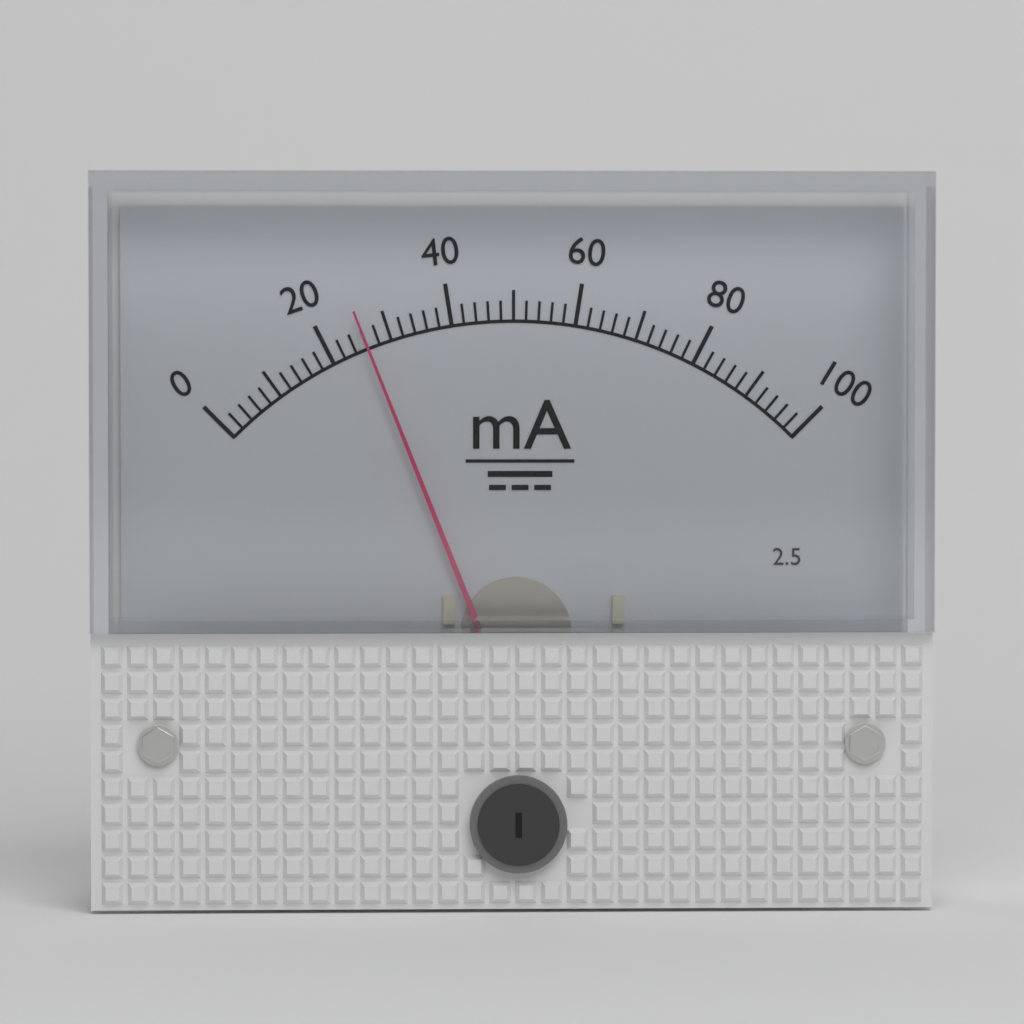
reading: 26 mA
